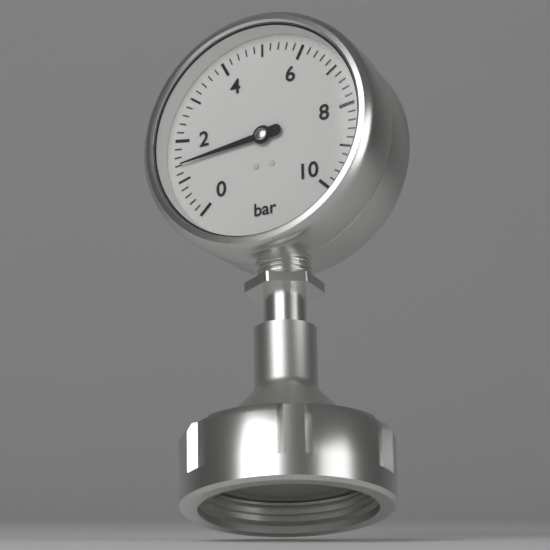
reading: 1.4 bar
